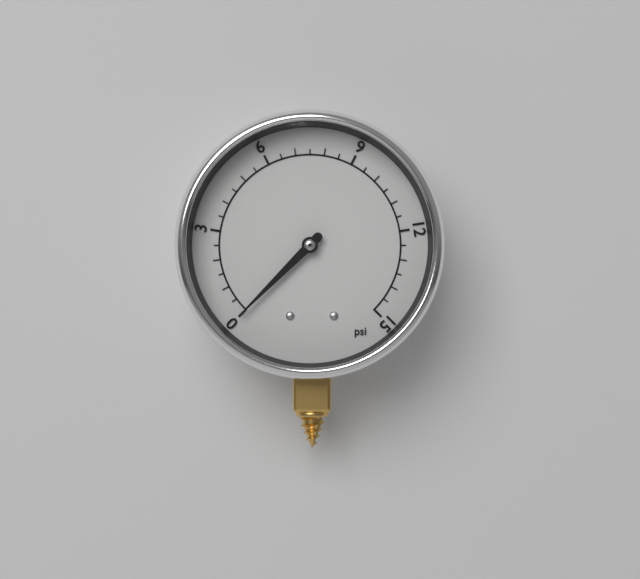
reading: 0.0 psi
